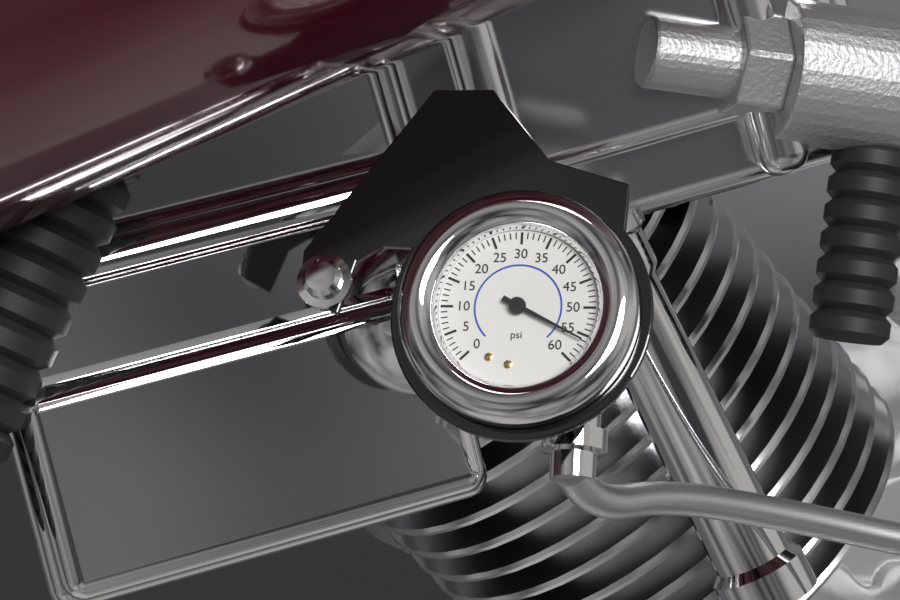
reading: 56 psi
